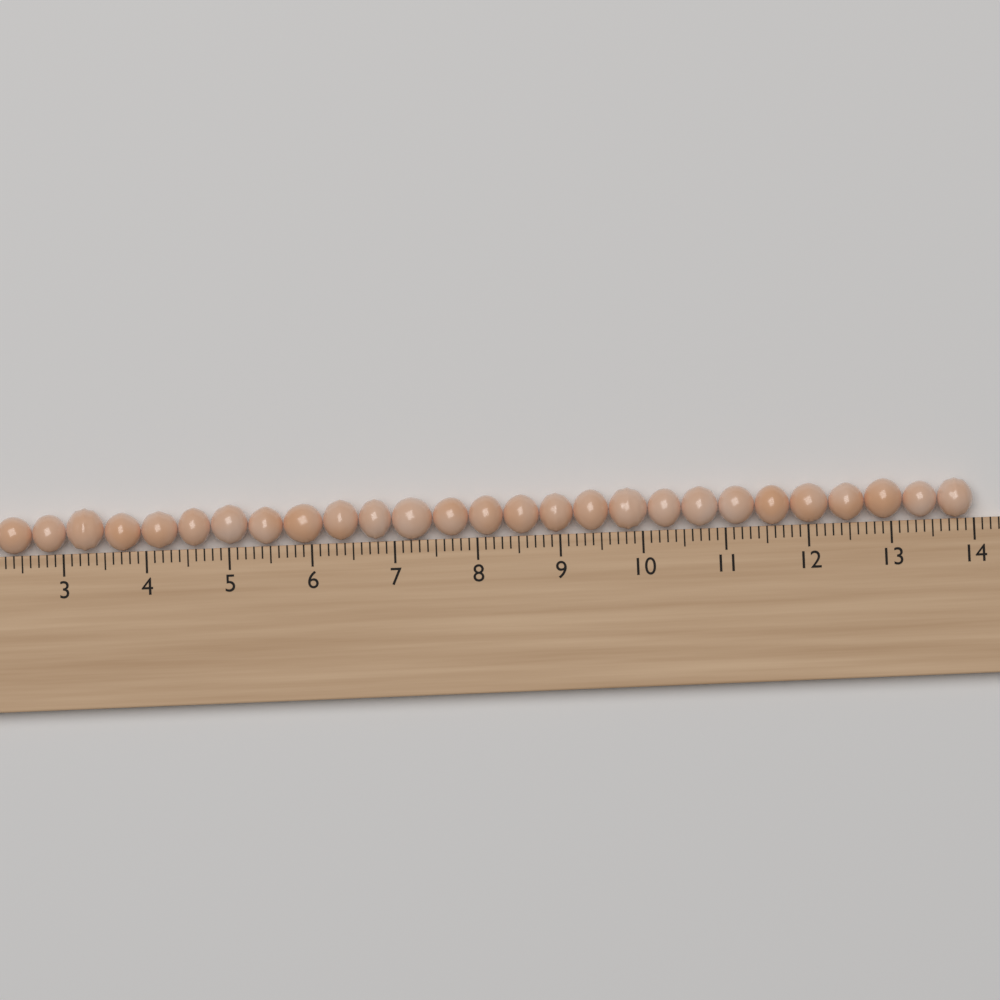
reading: 14.0 cm
